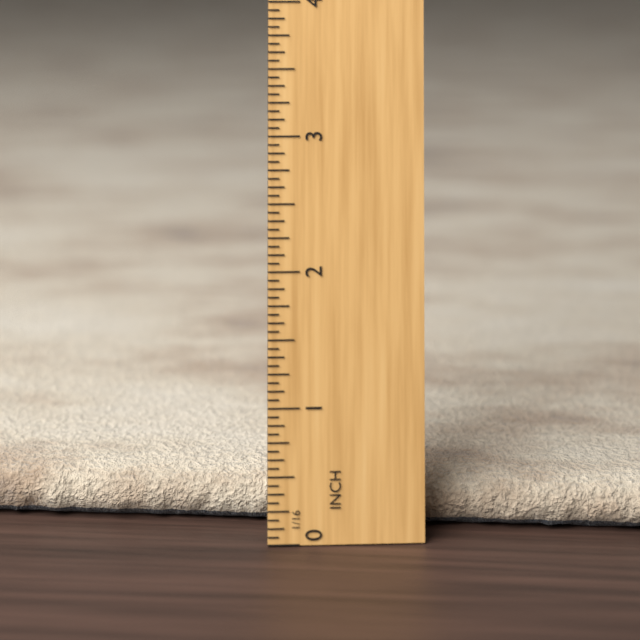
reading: 0.3750 in
